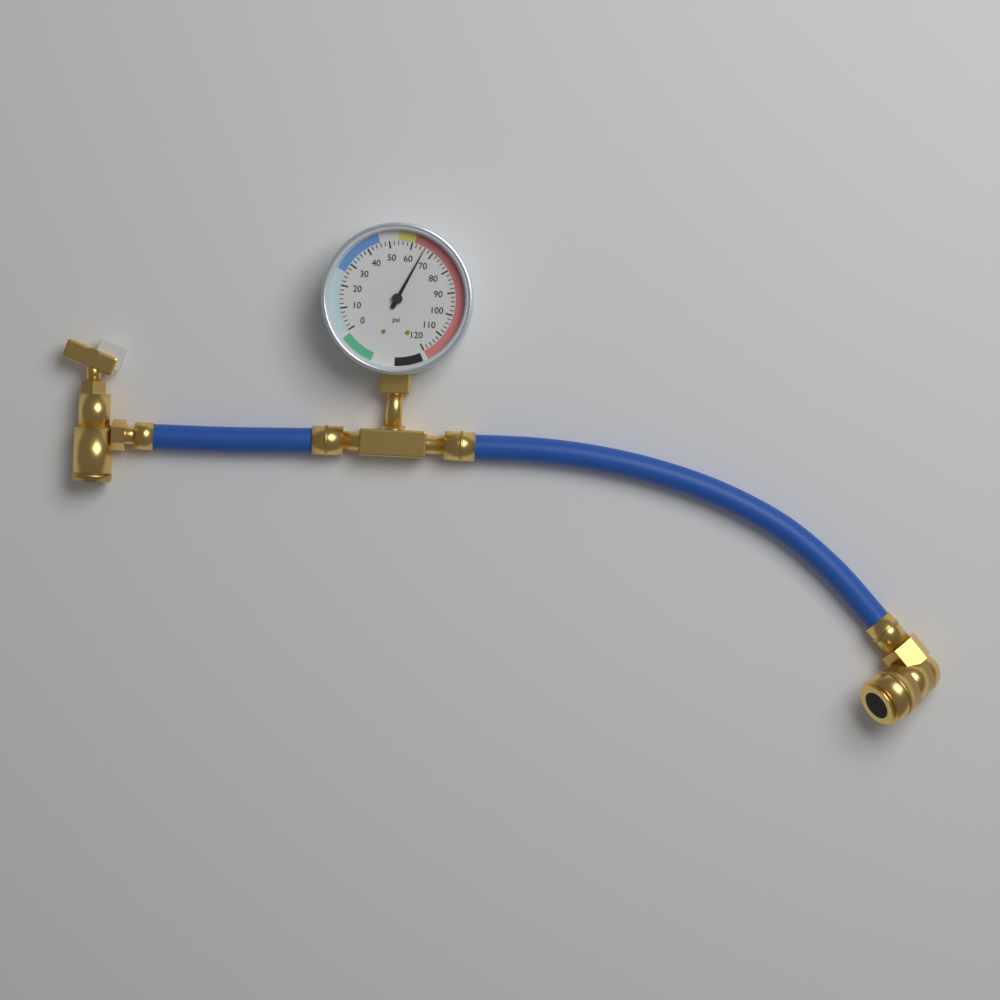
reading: 66 psi
